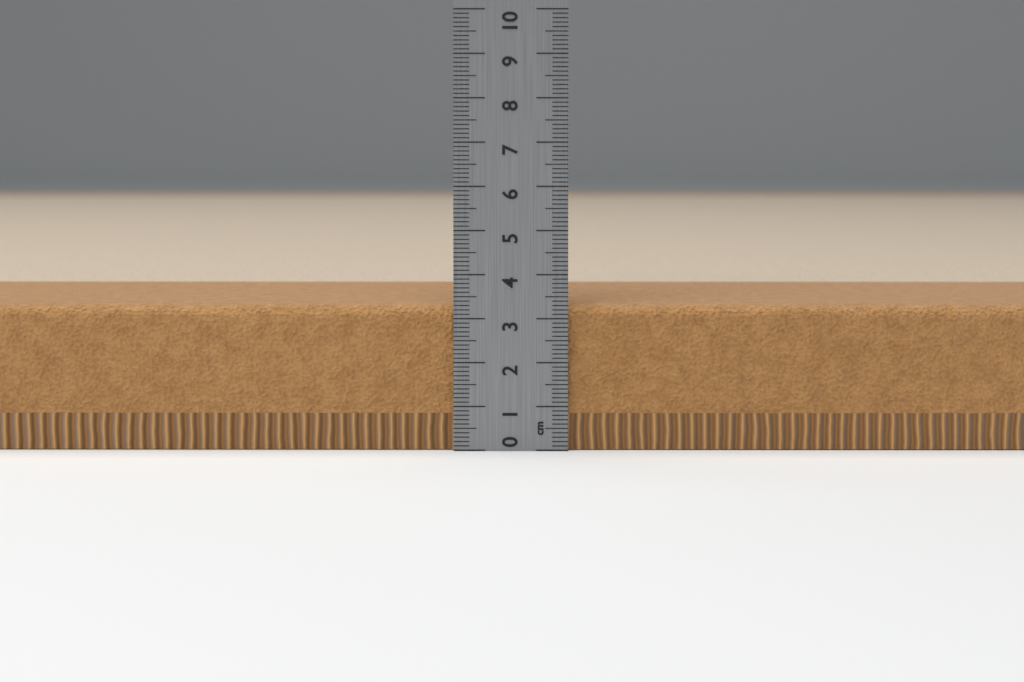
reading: 3.3 cm
